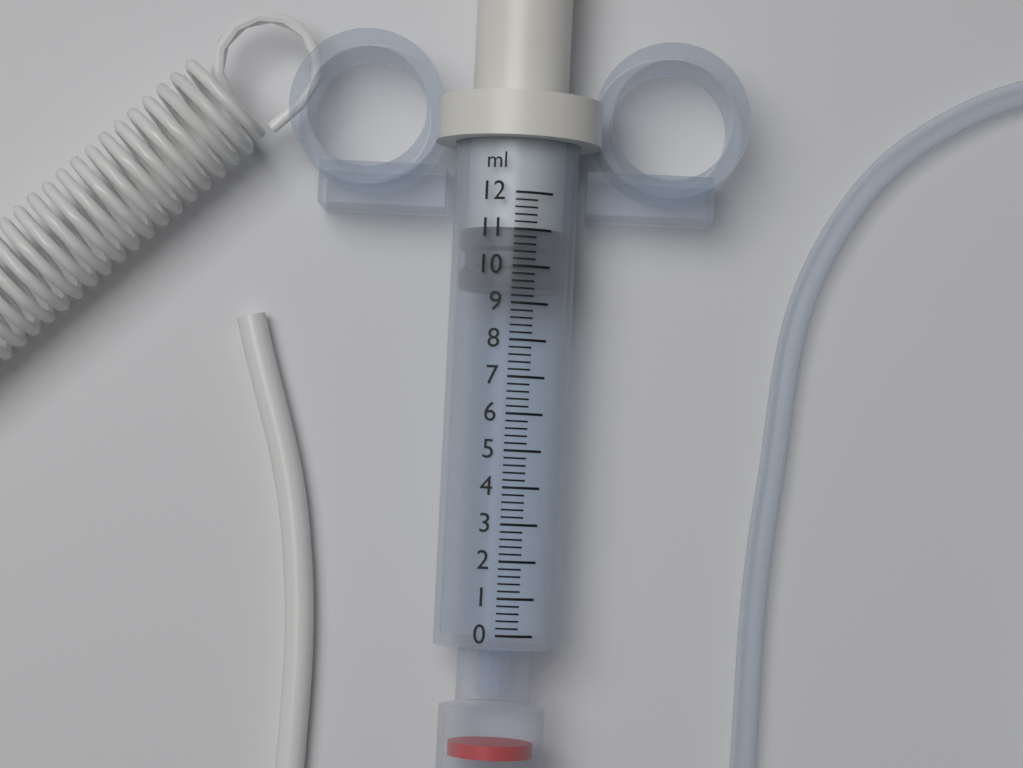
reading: 9.4 ml
